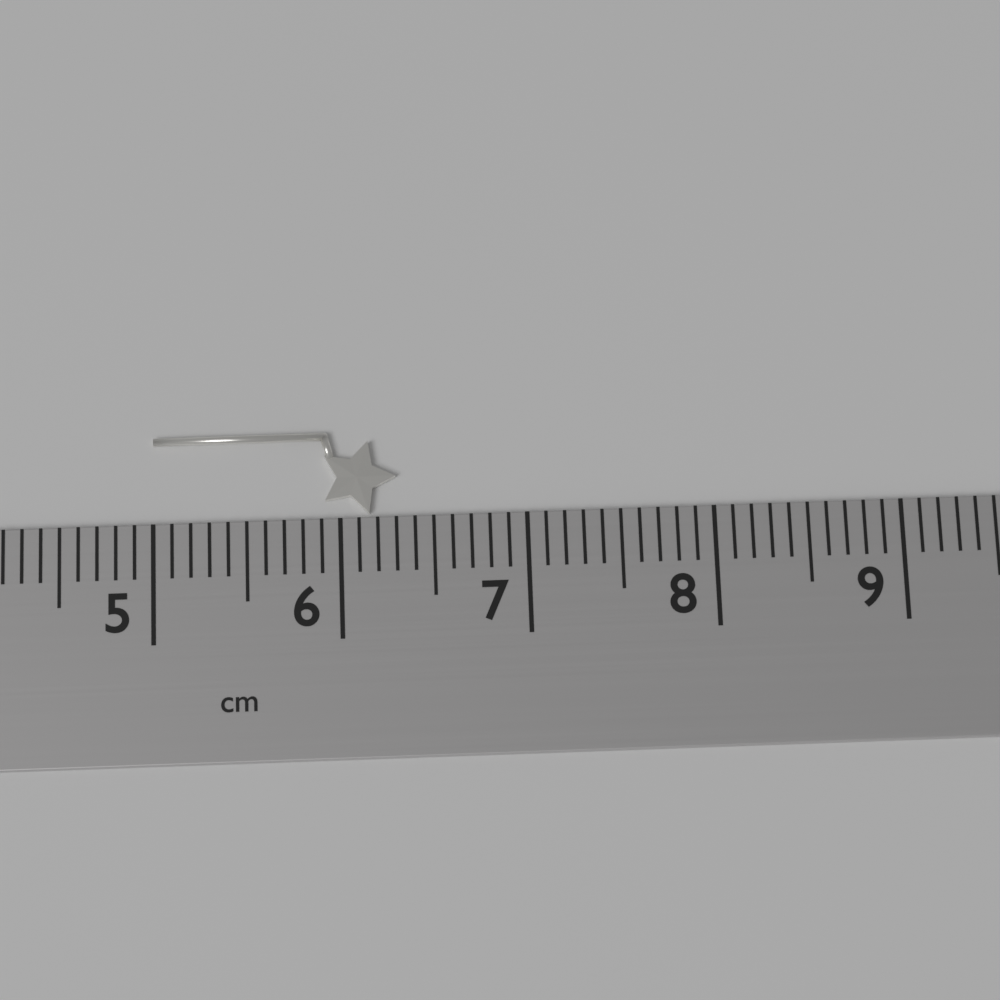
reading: 6.3 cm
